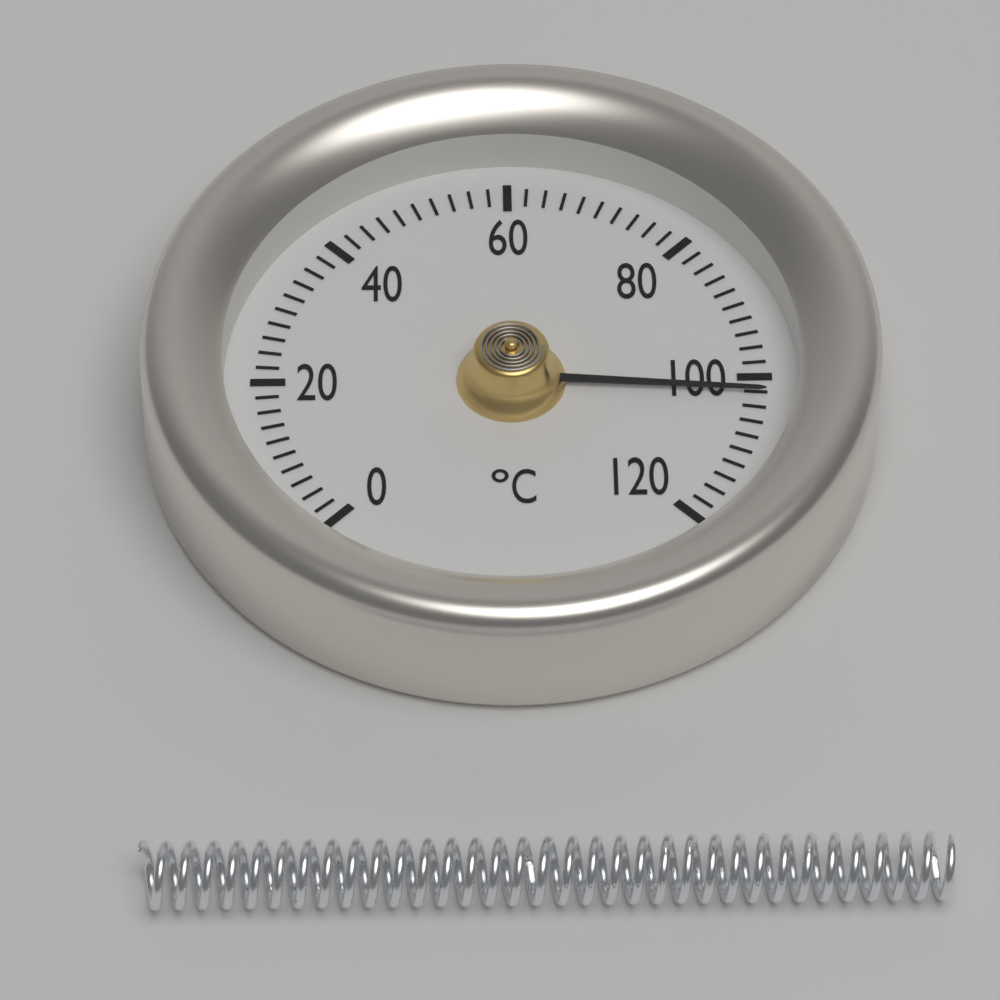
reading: 102 °C
